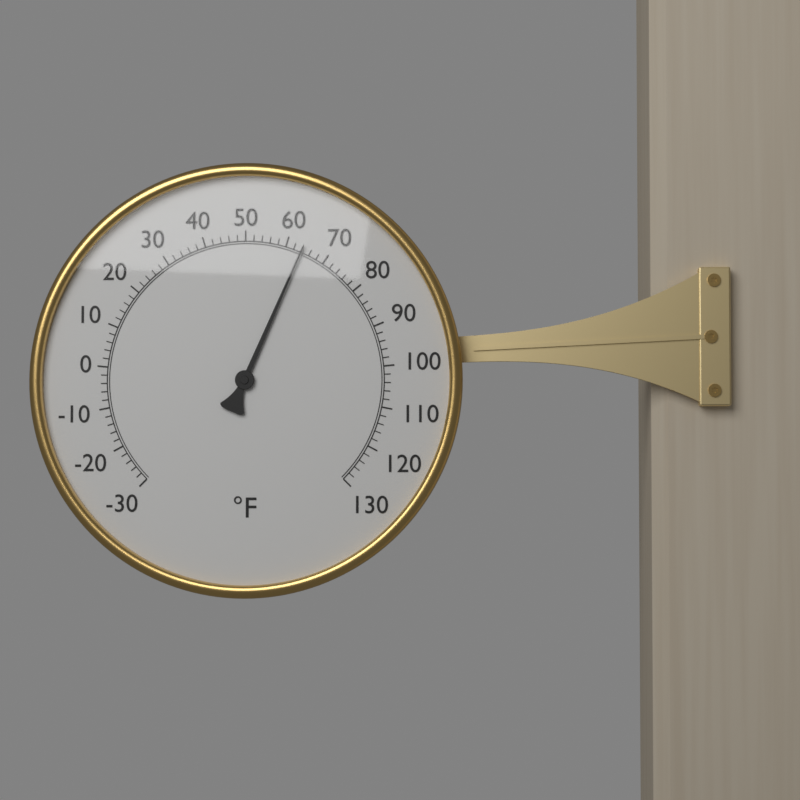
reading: 64 °F
